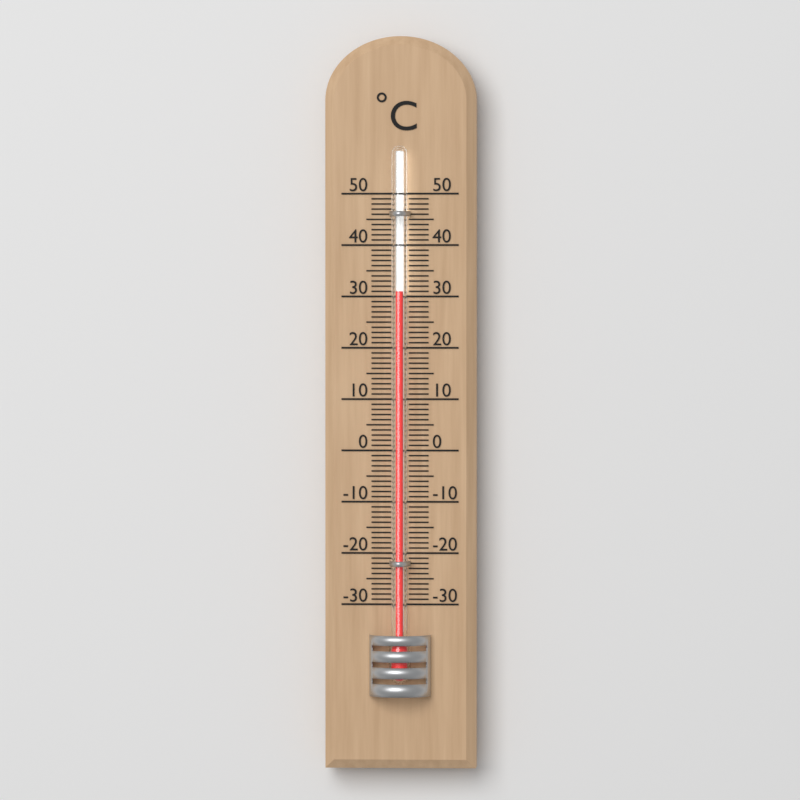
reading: 31 °C
